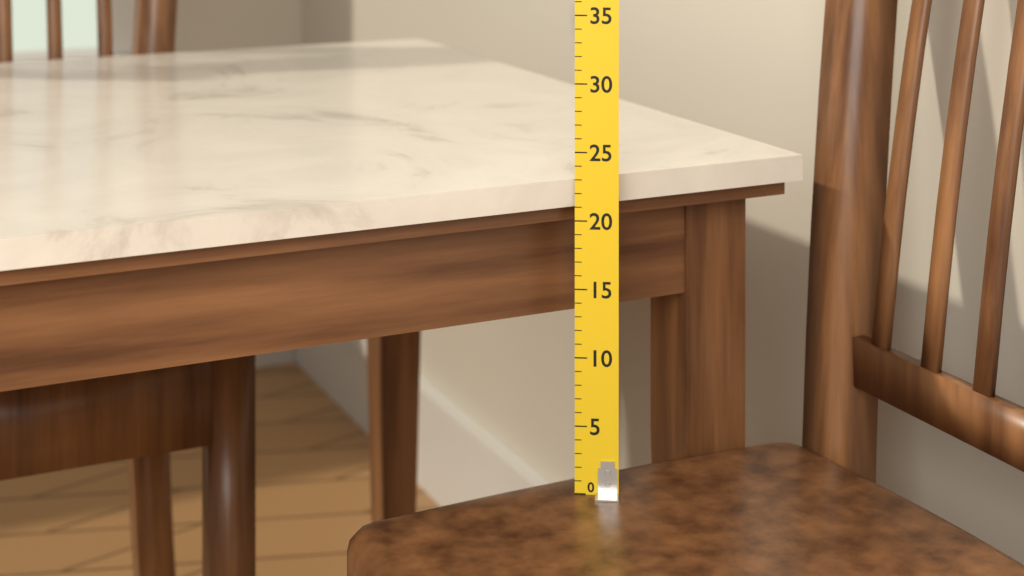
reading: 23 (no unit)
